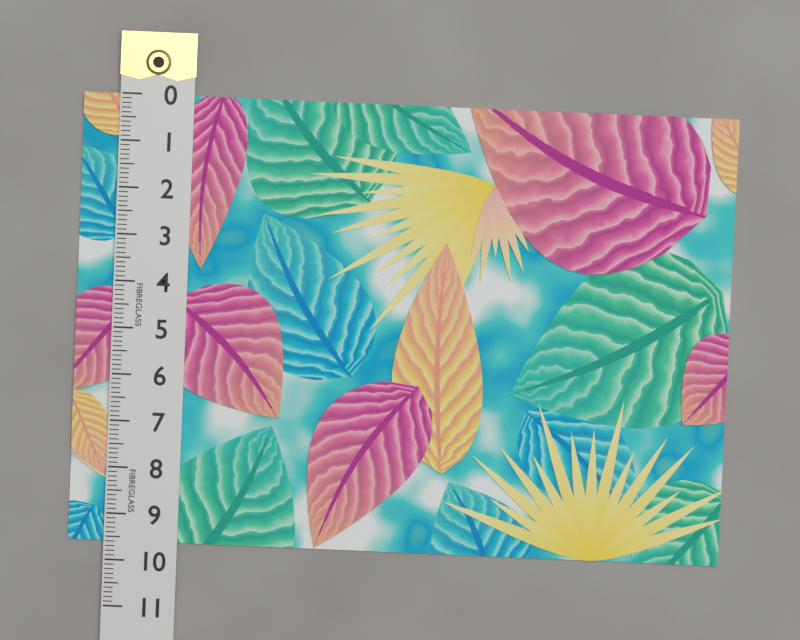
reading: 9.6 (no unit)
